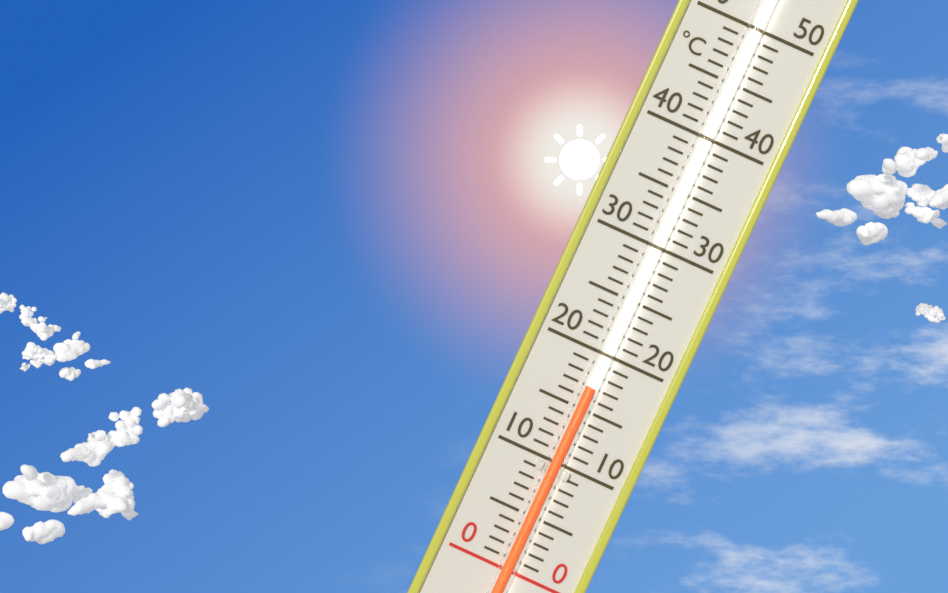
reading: 17 °C
